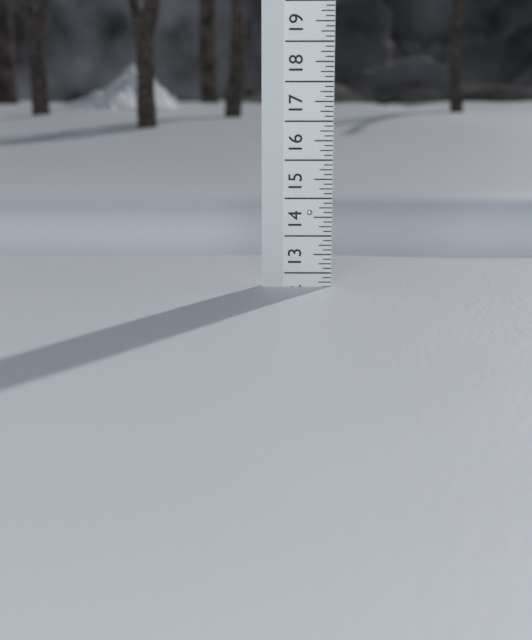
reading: 12.625 (no unit)
